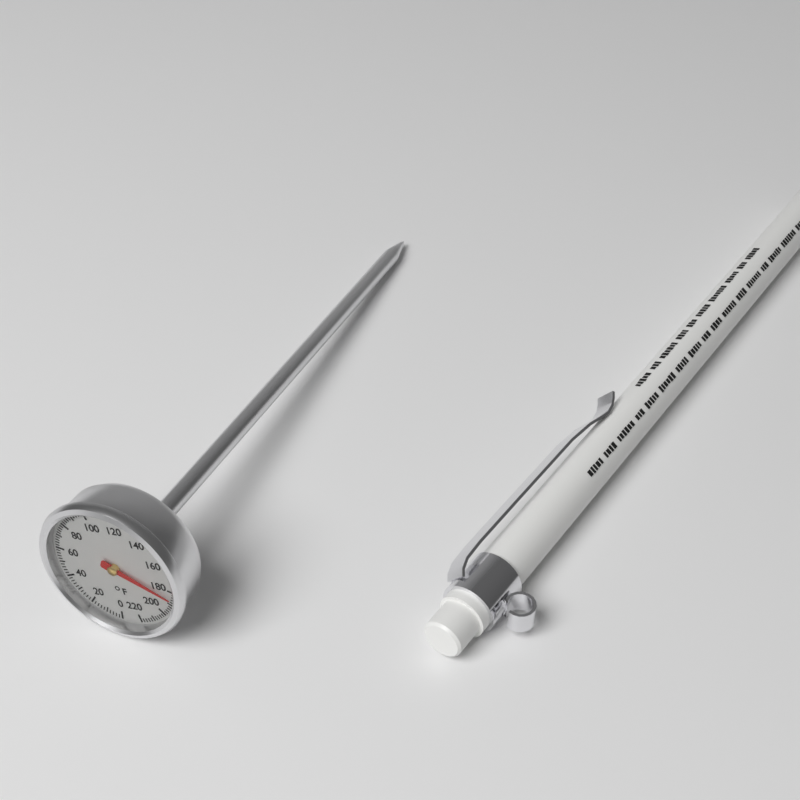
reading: 186 °F
